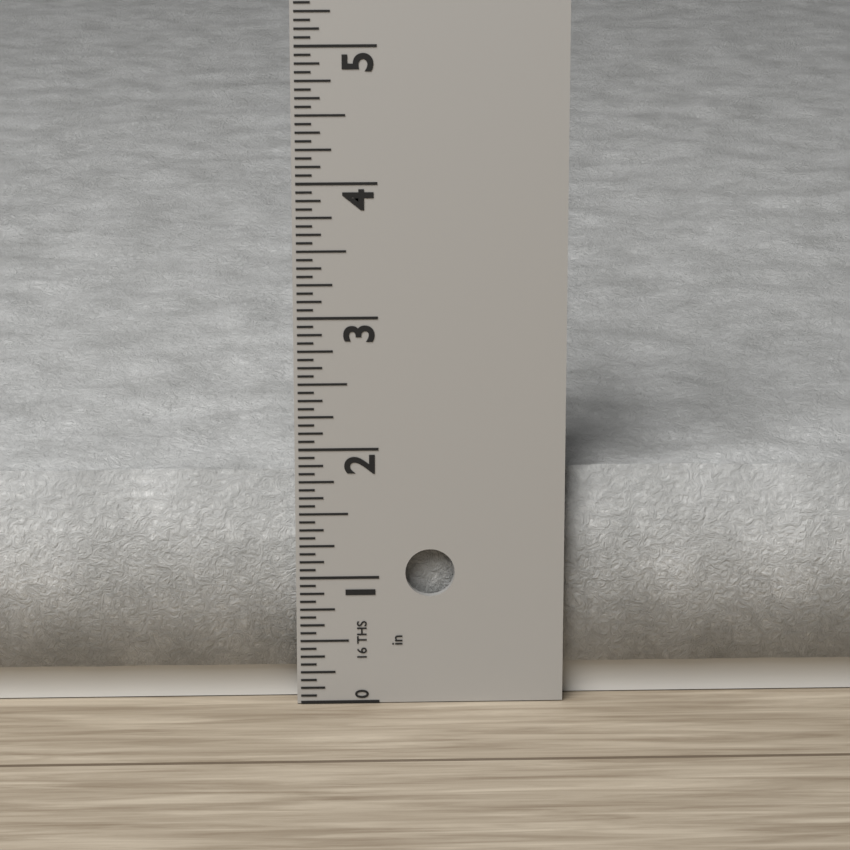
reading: 1.8125 in
